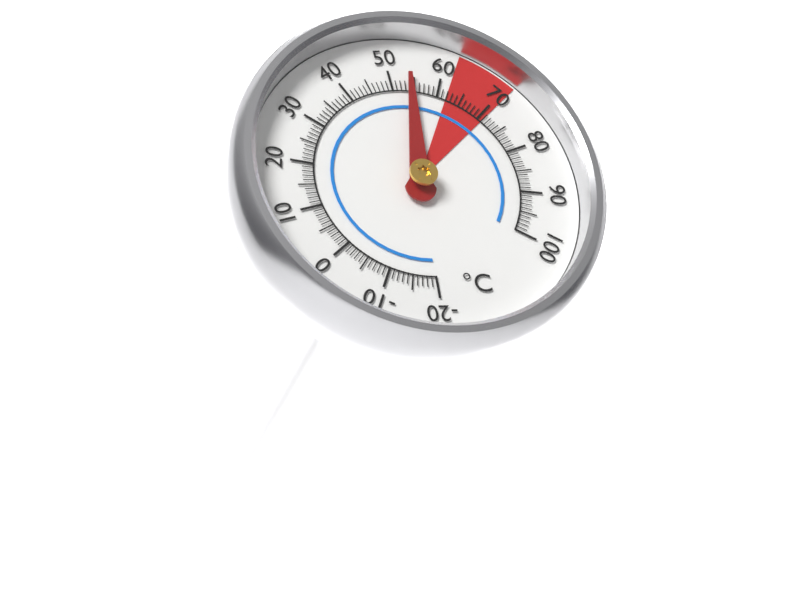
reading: 54 °C
